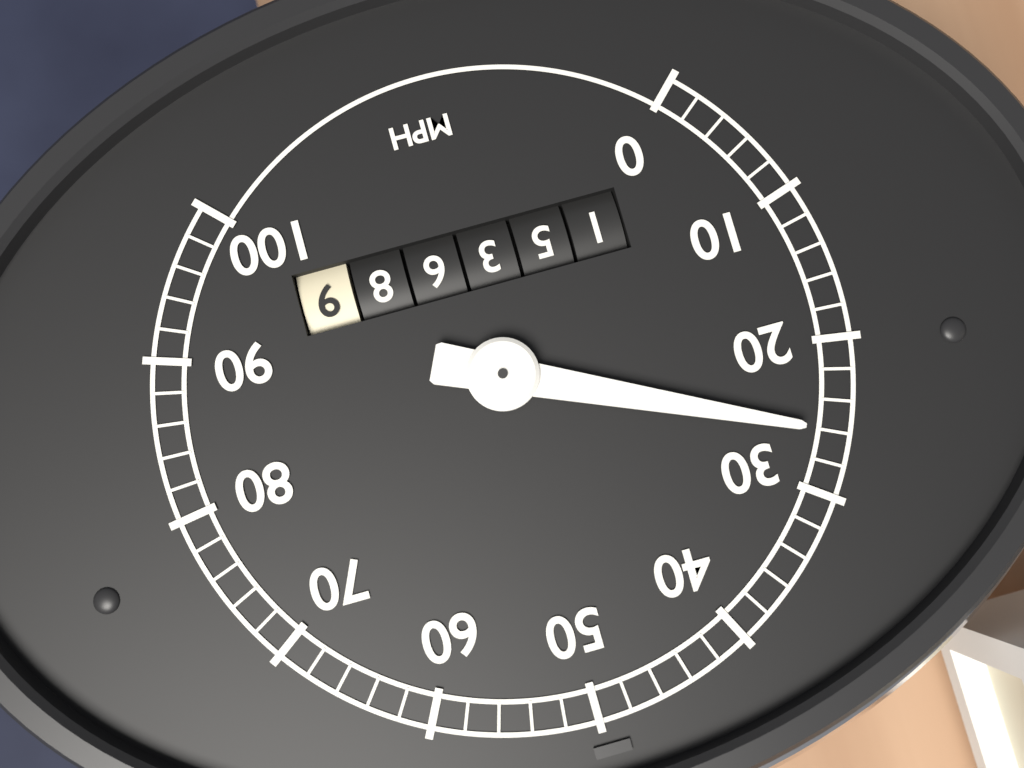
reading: 26 mph
